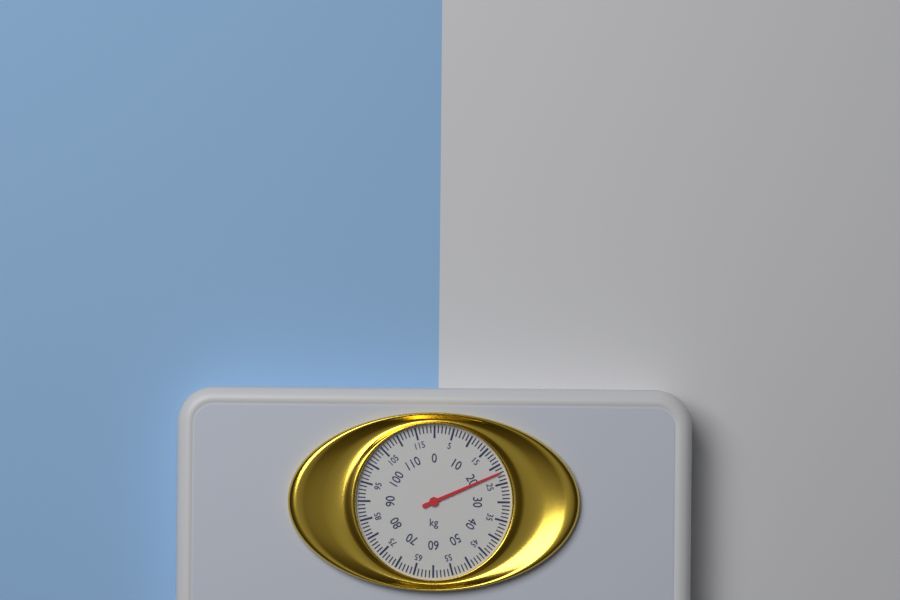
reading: 22 kg
